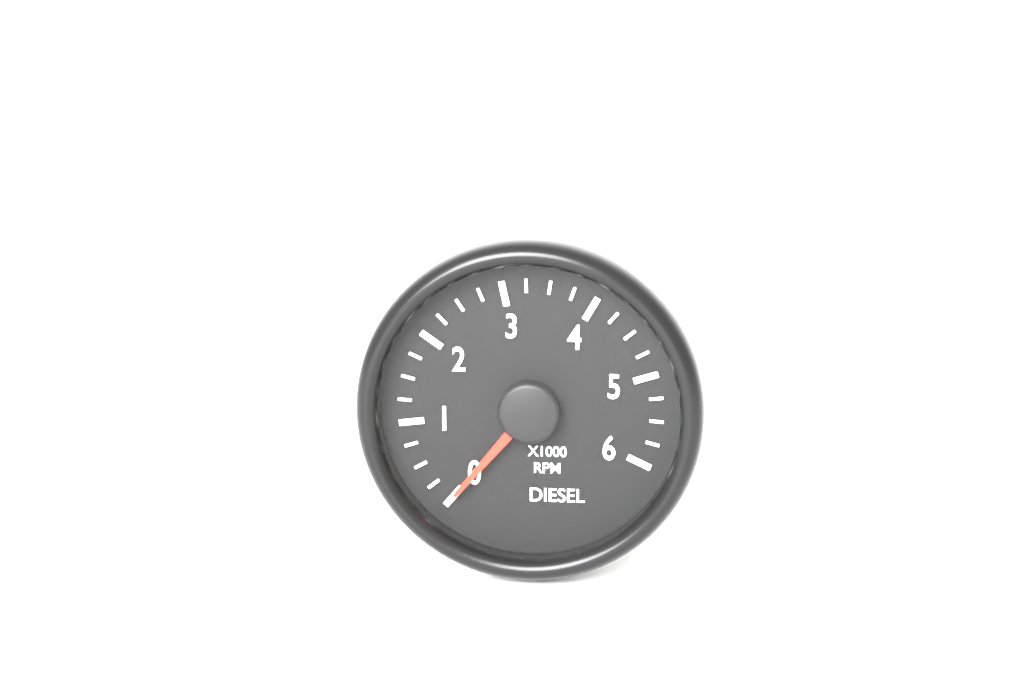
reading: 0 RPM
